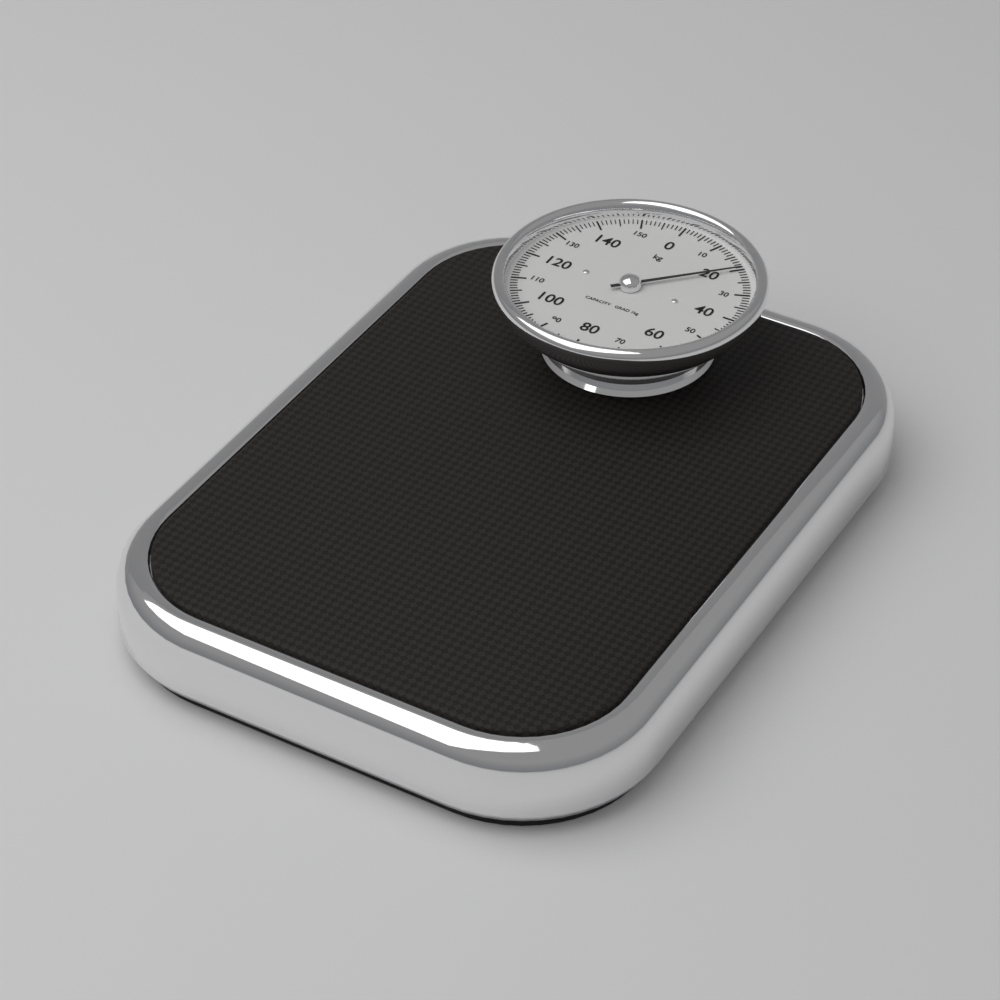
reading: 20 kg
